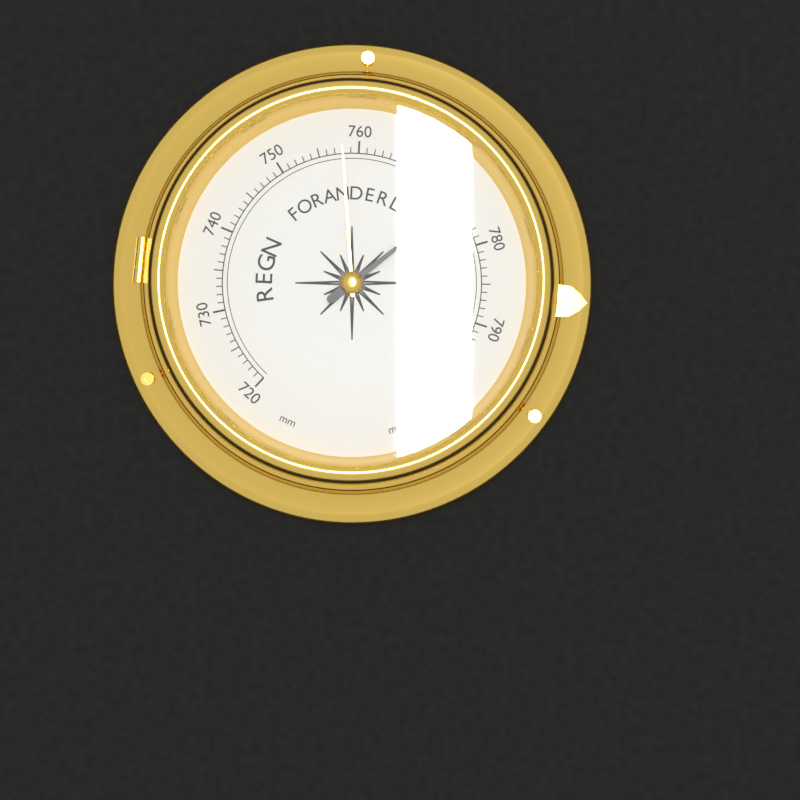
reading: 774 mm
